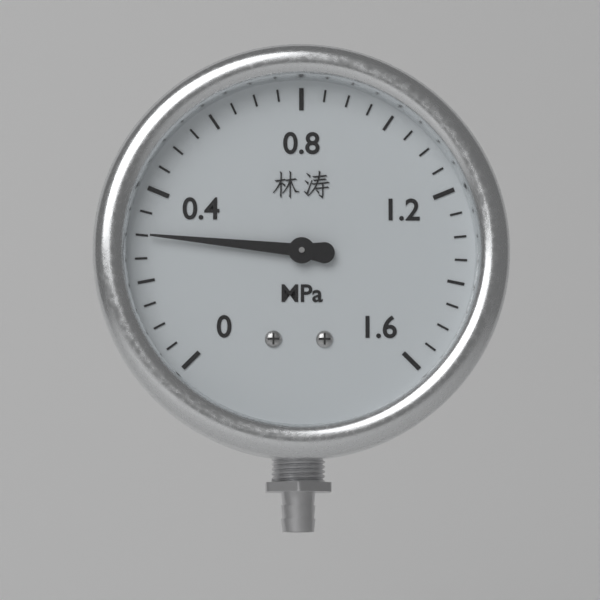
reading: 0.30 MPa
